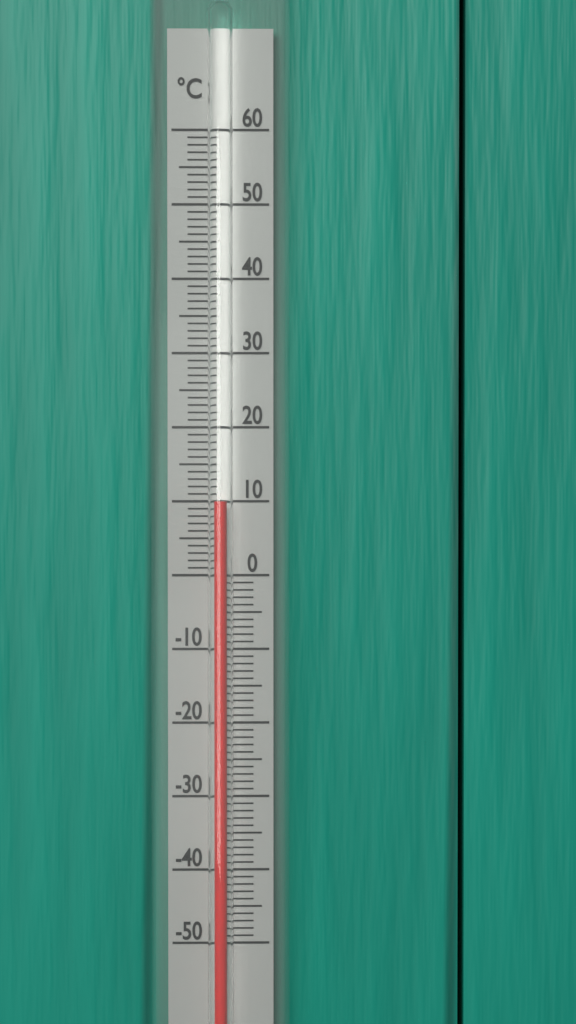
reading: 10 °C
